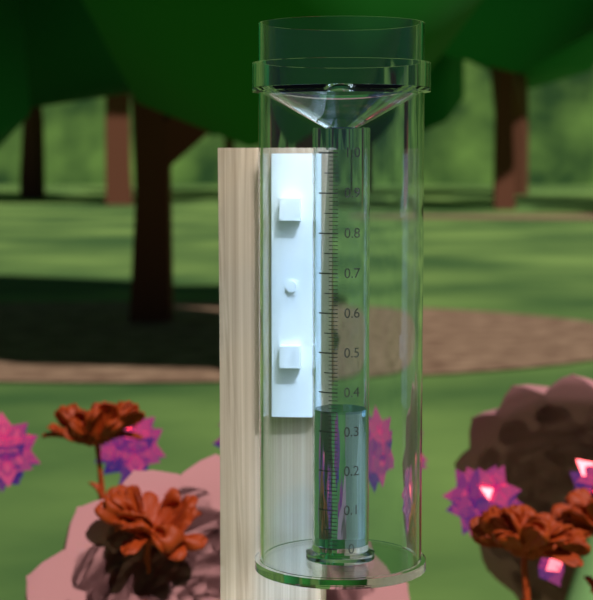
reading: 0.35 (no unit)
